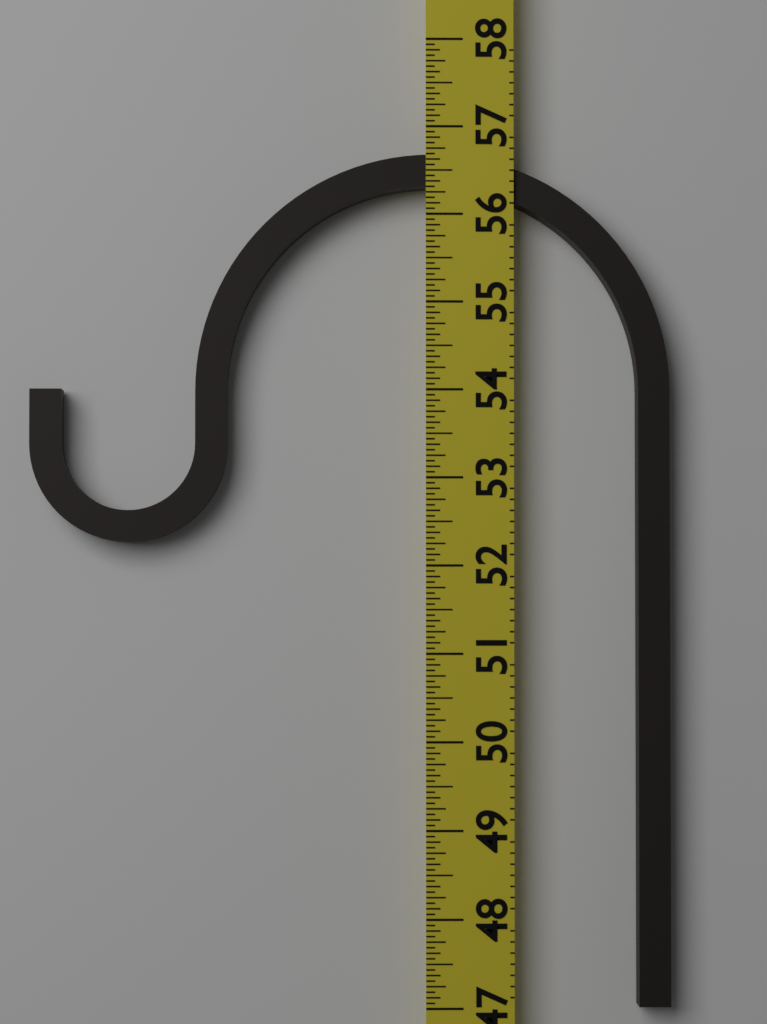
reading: 56.6875 (no unit)
